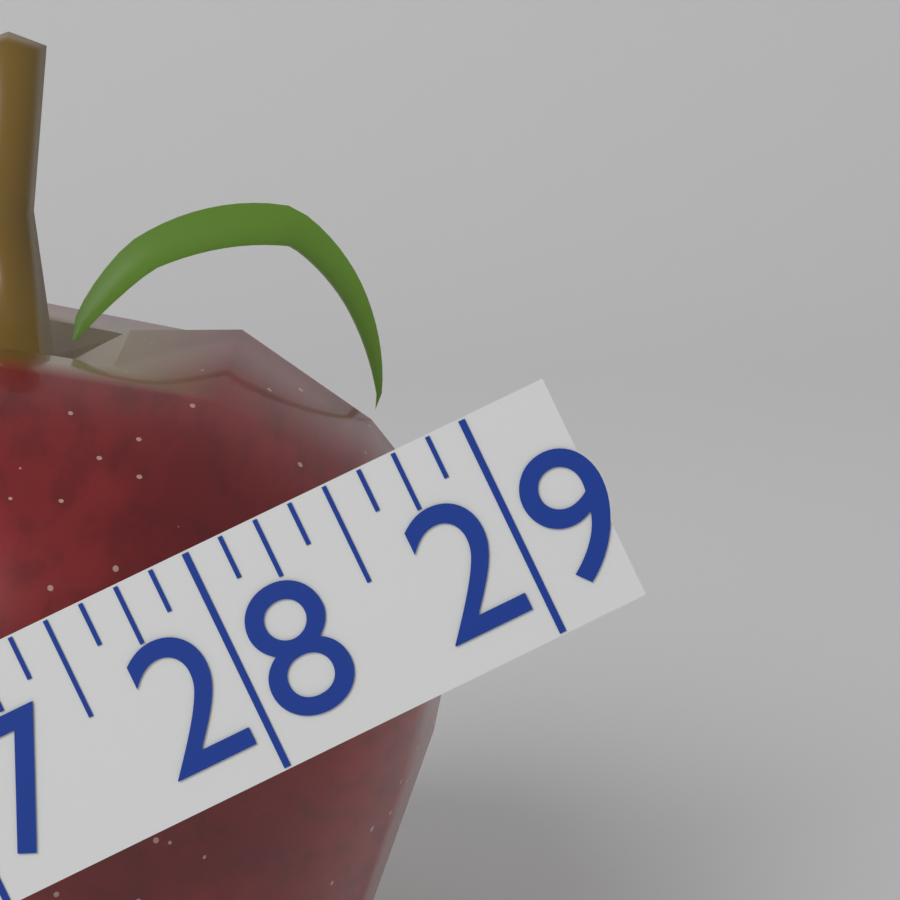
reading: 28.750 in
